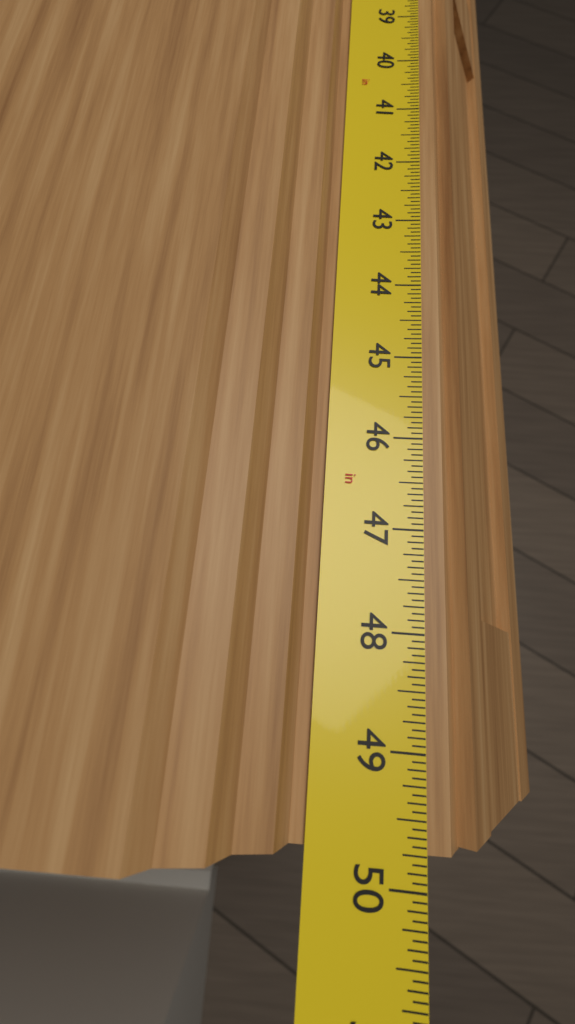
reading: 49.7500 in
